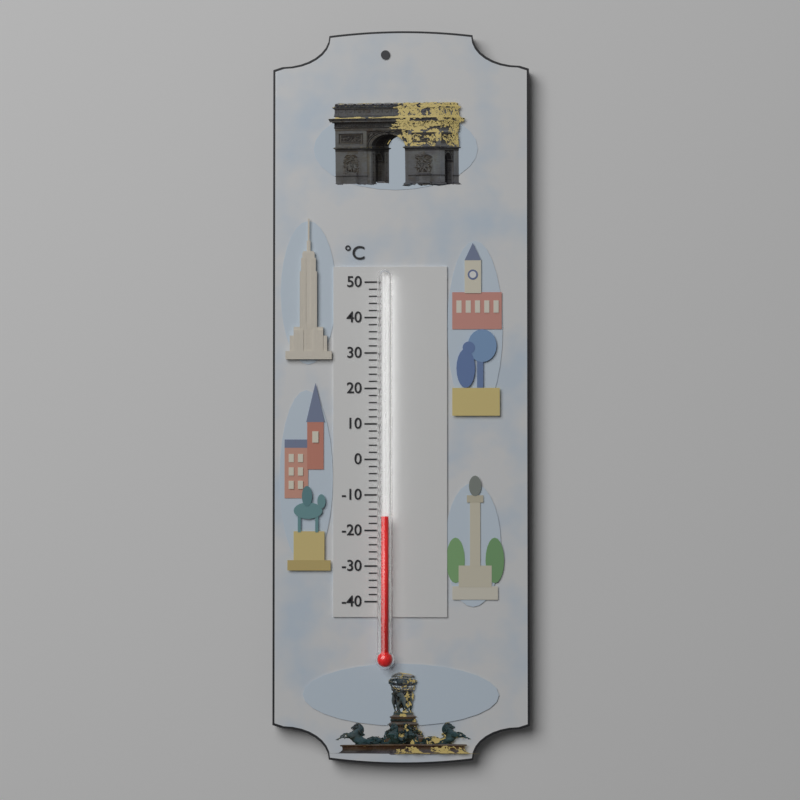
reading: -16 °C
